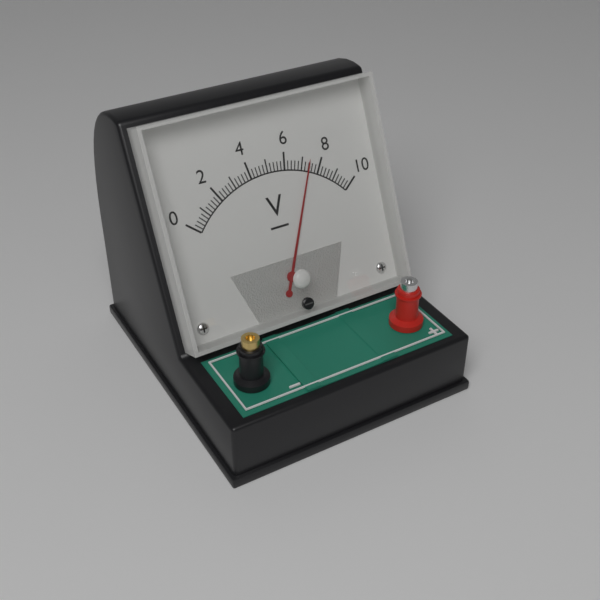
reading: 7.4 V
